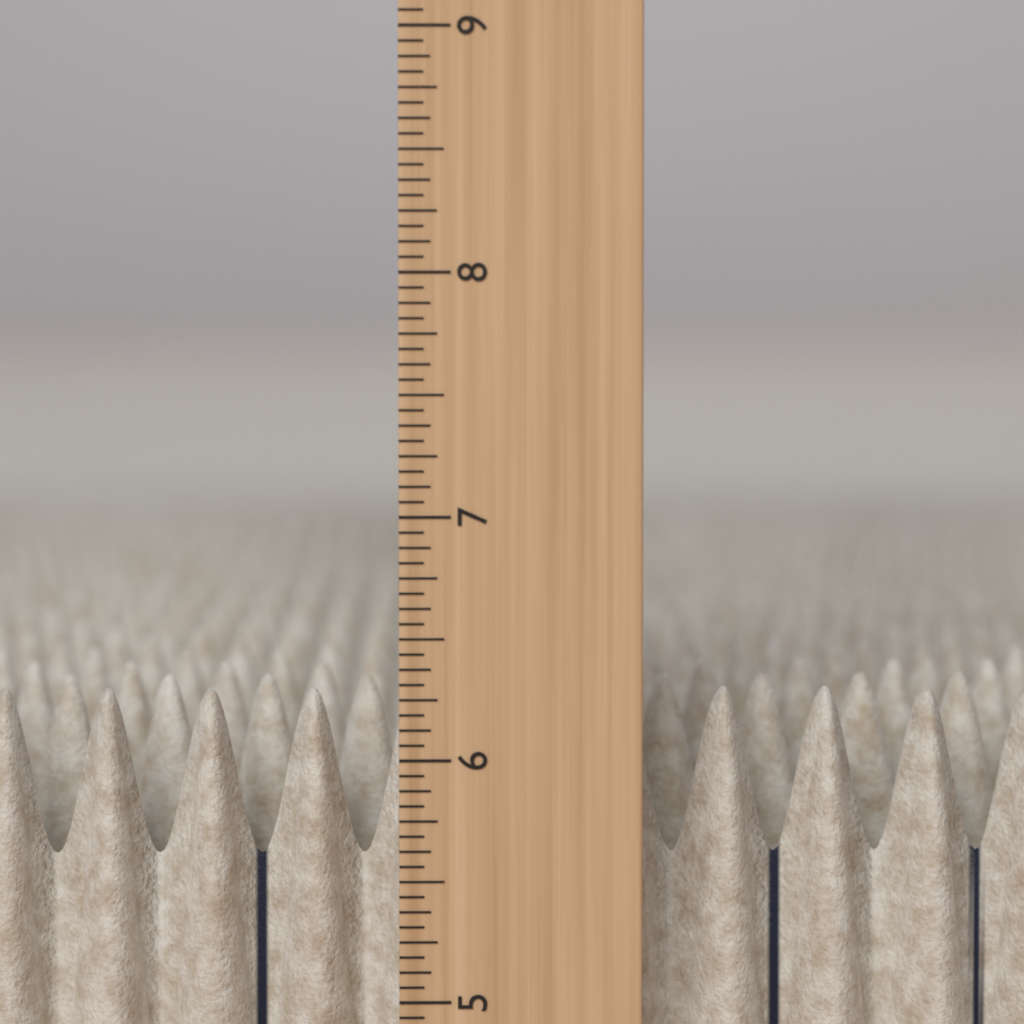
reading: 6.2500 in
